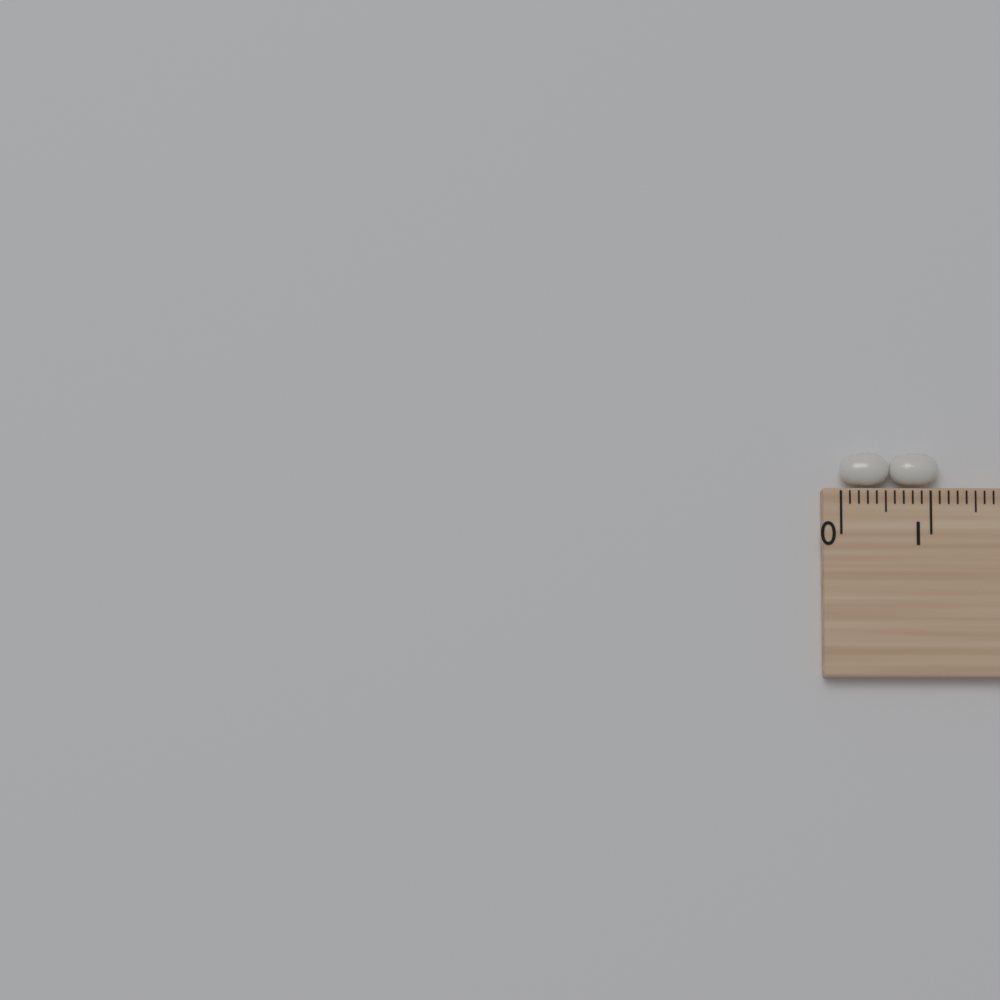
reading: 1.1 cm
